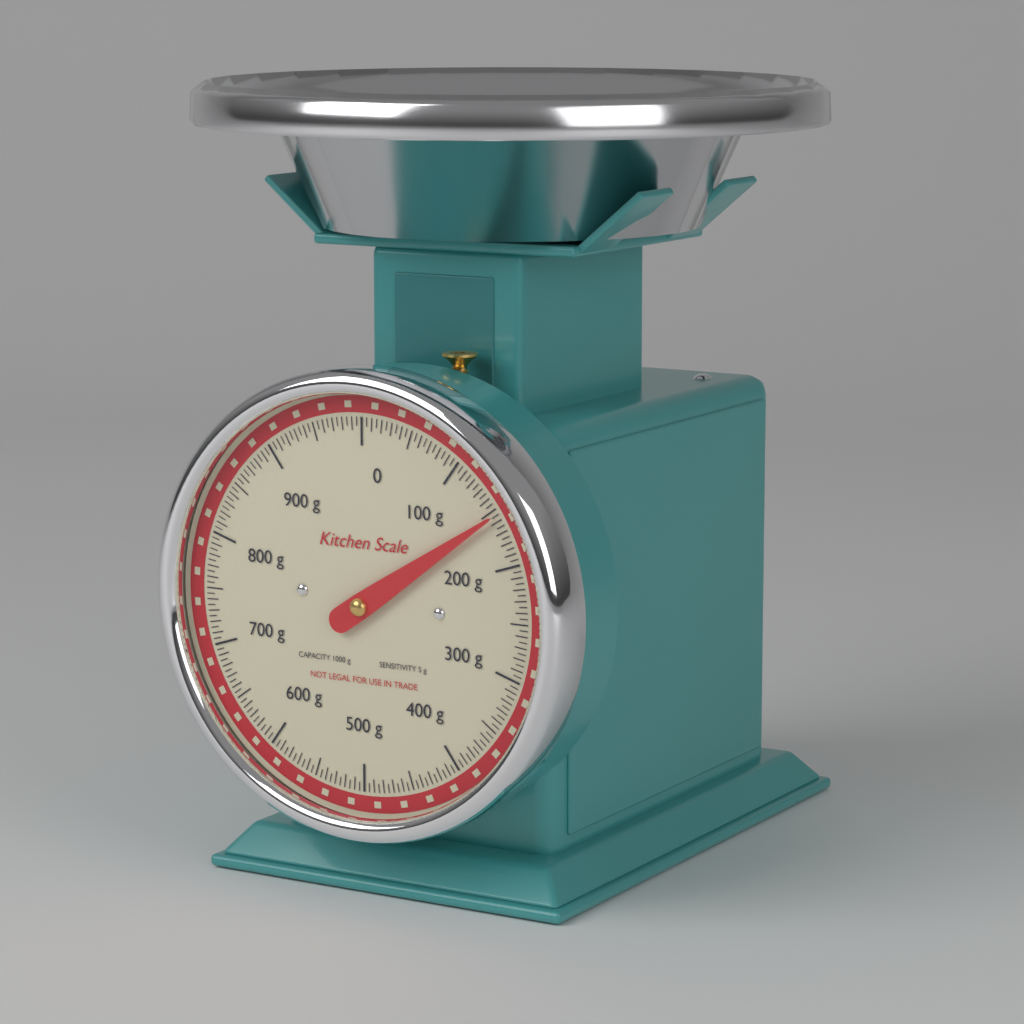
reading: 155 g
